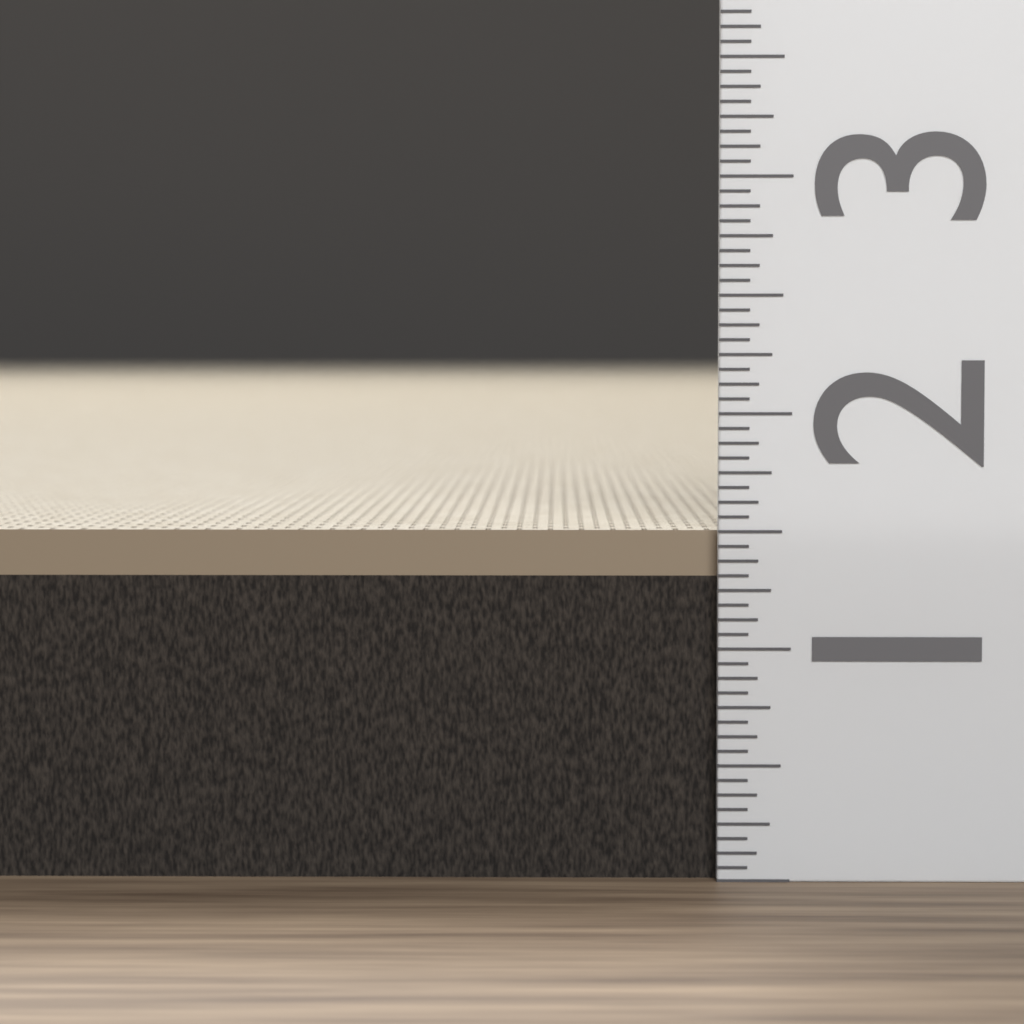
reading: 1.5000 (no unit)
